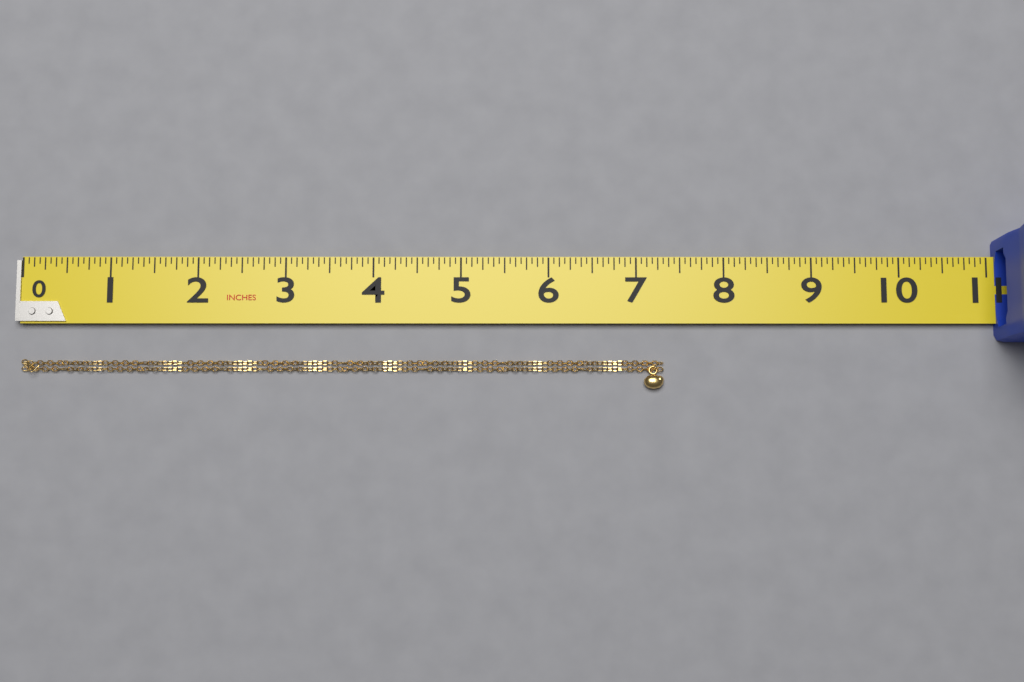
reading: 7.3125 in
